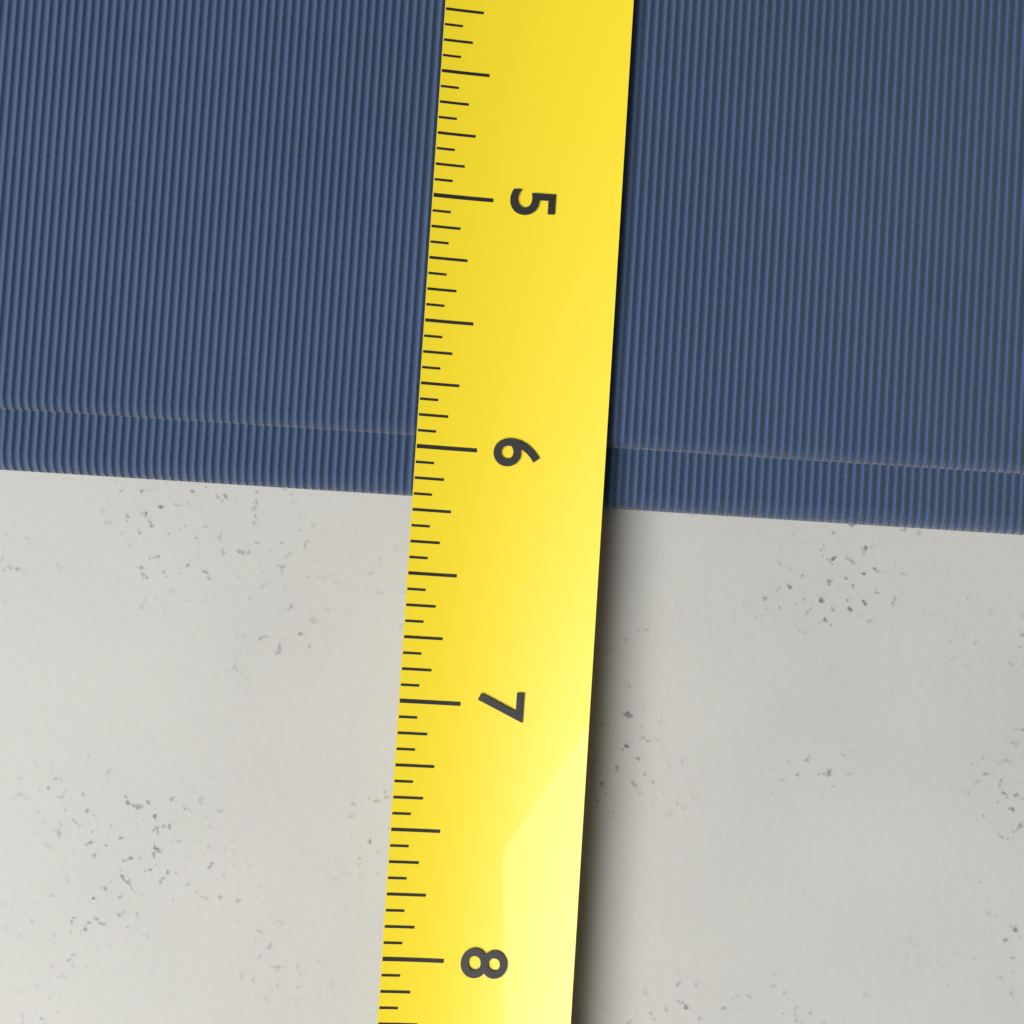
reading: 6.1875 (no unit)
